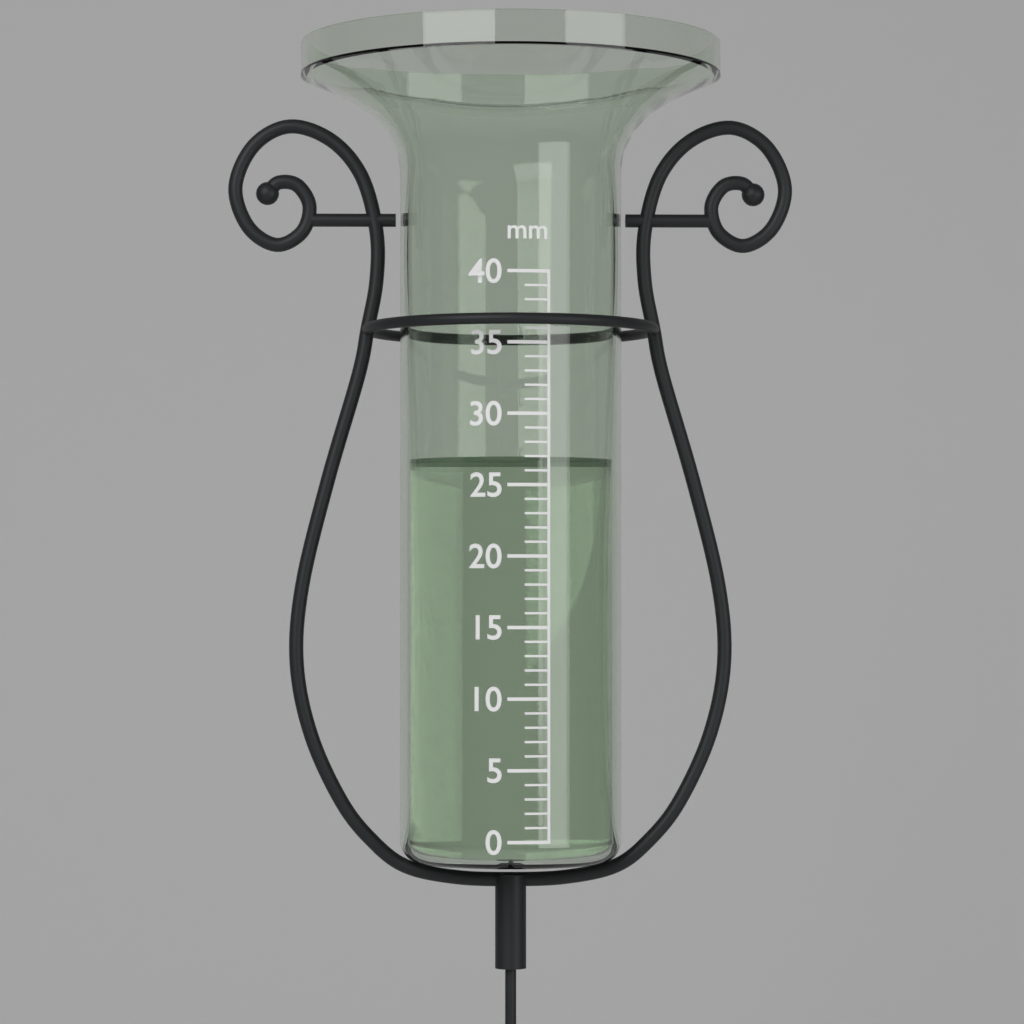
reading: 27 mm
